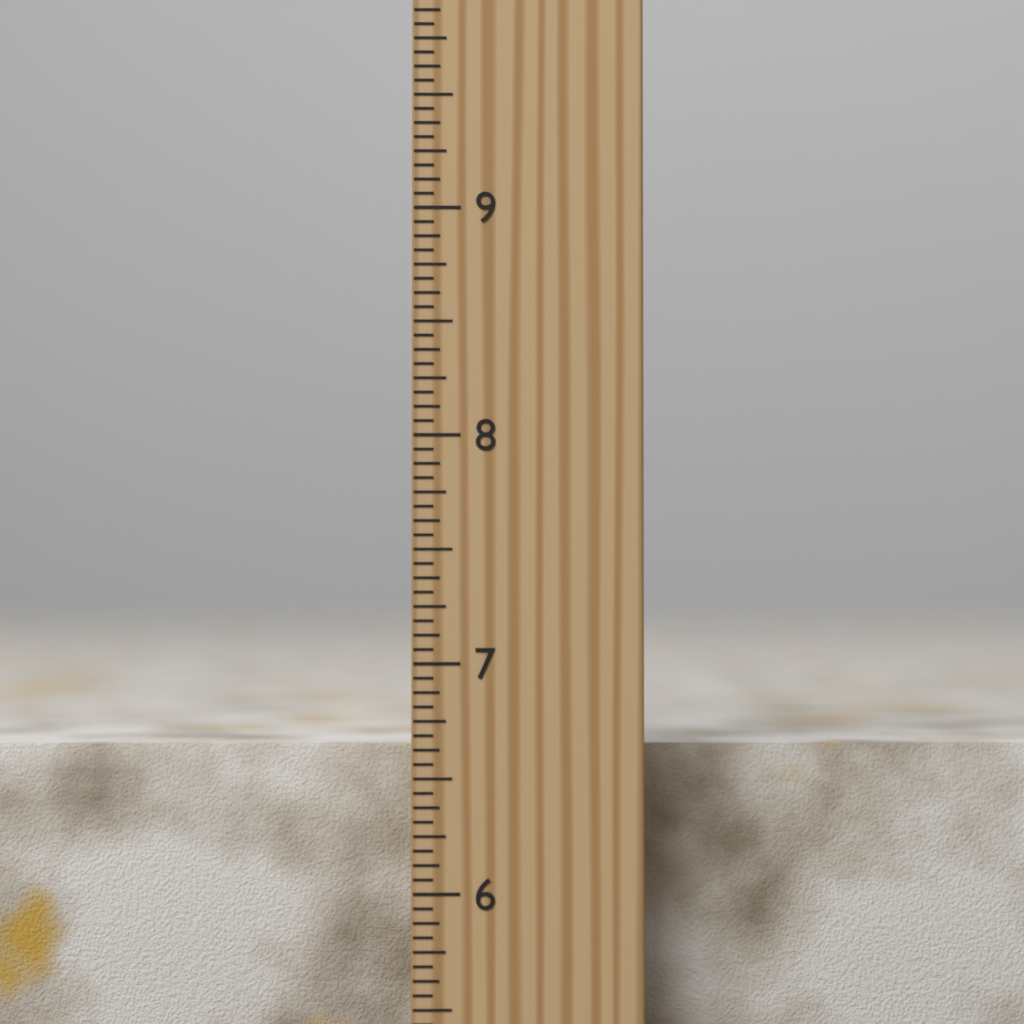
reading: 6.6250 inch
